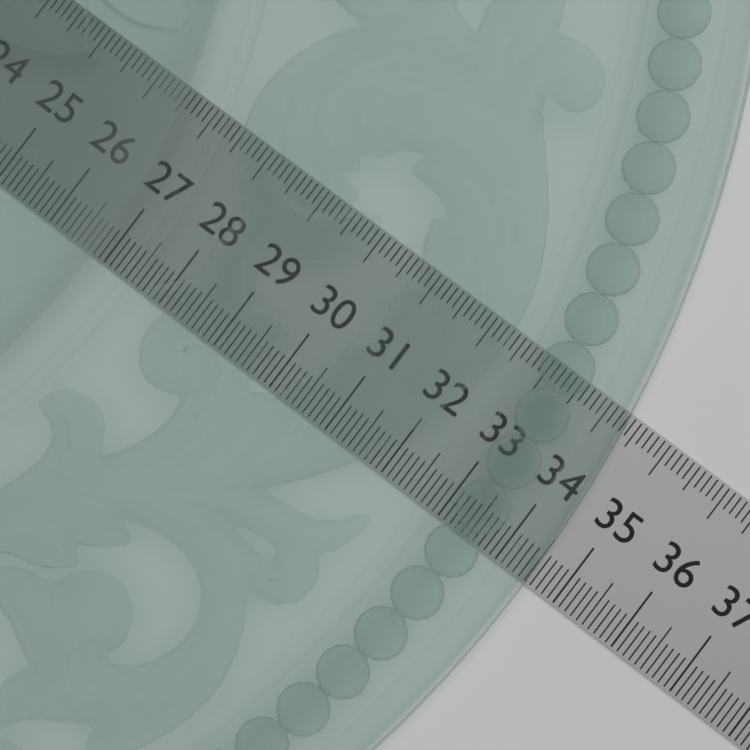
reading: 34.5 (no unit)
